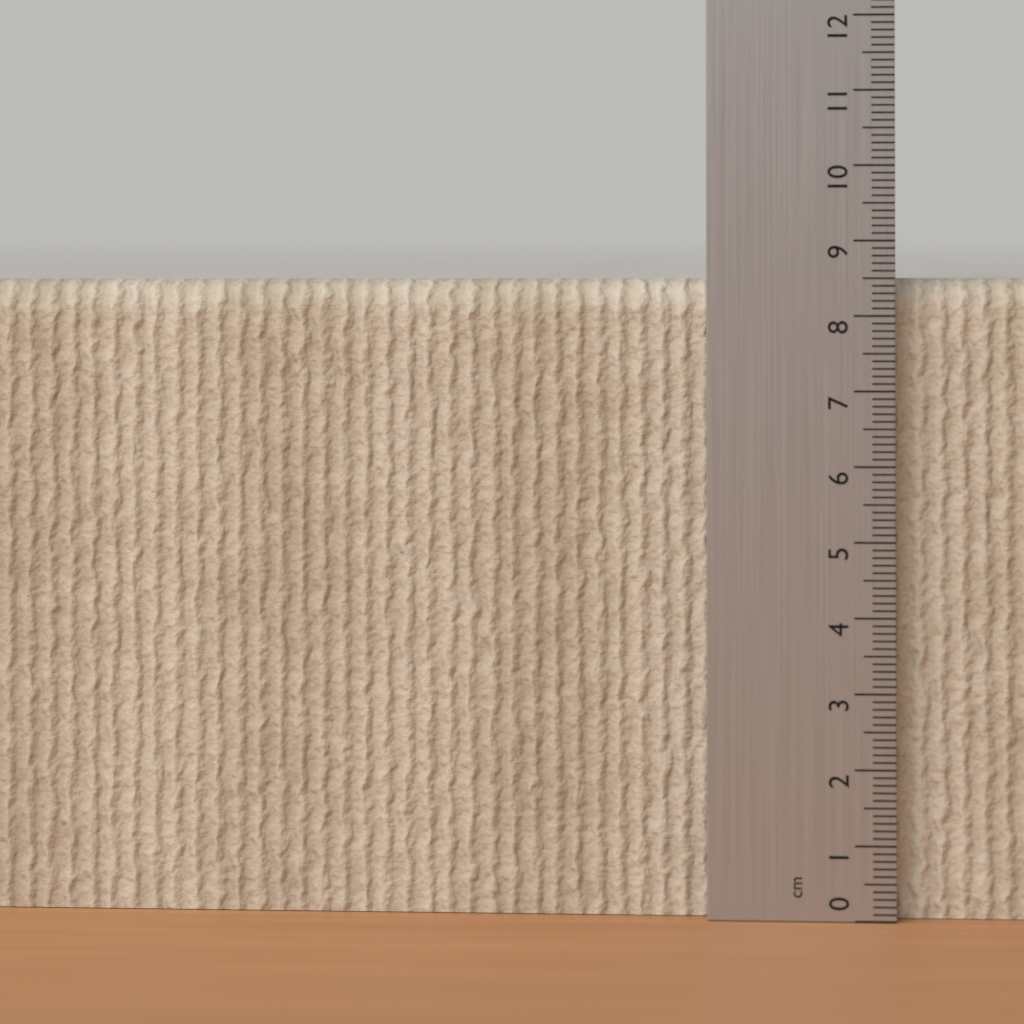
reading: 8.5 cm
